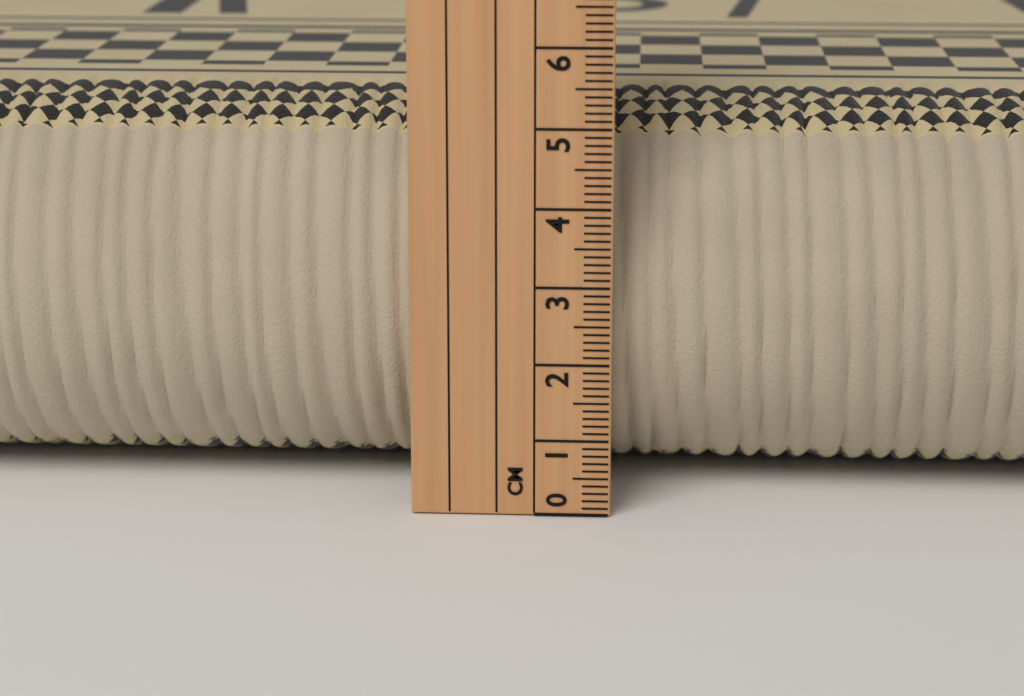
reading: 5.1 cm
